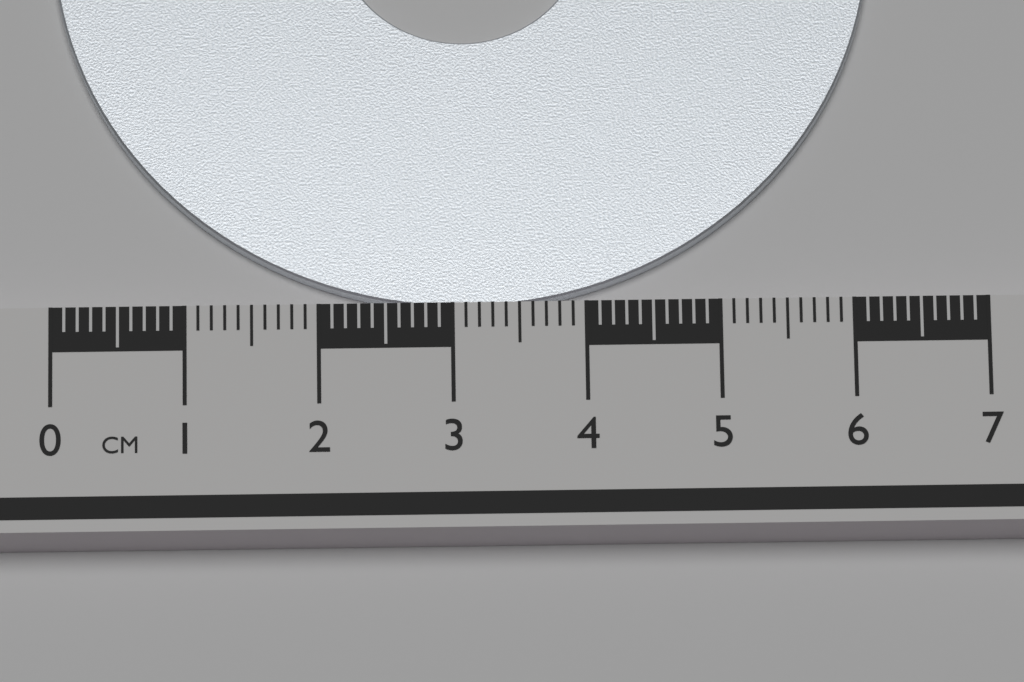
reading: 6.2 cm
